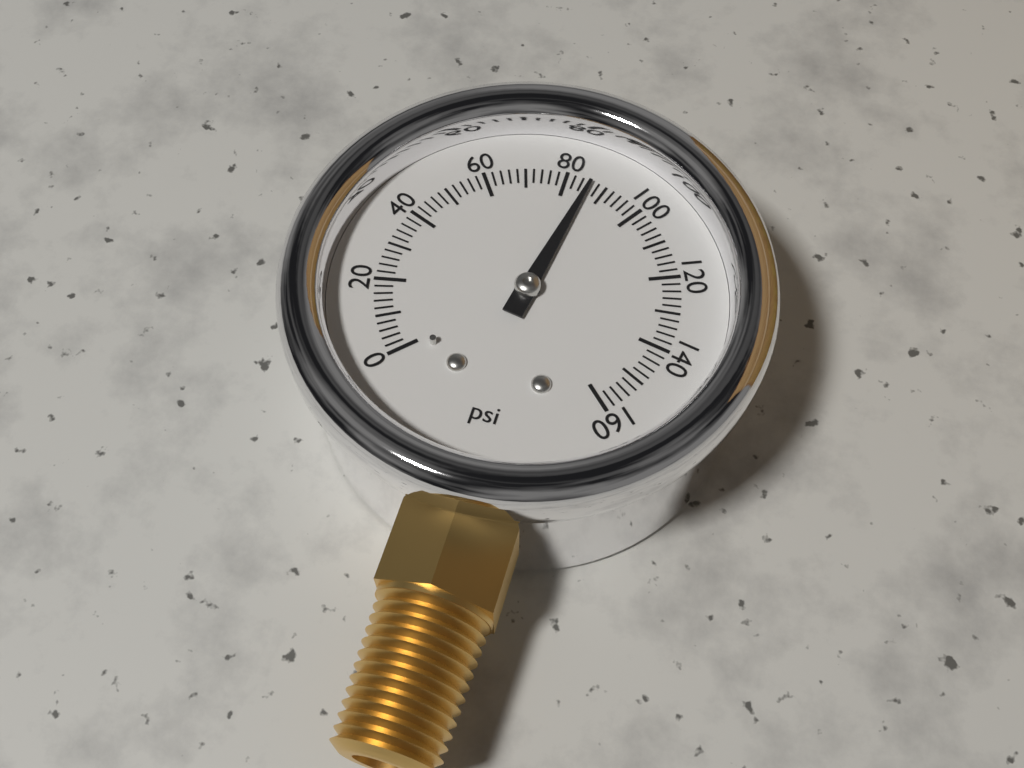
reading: 86 psi
